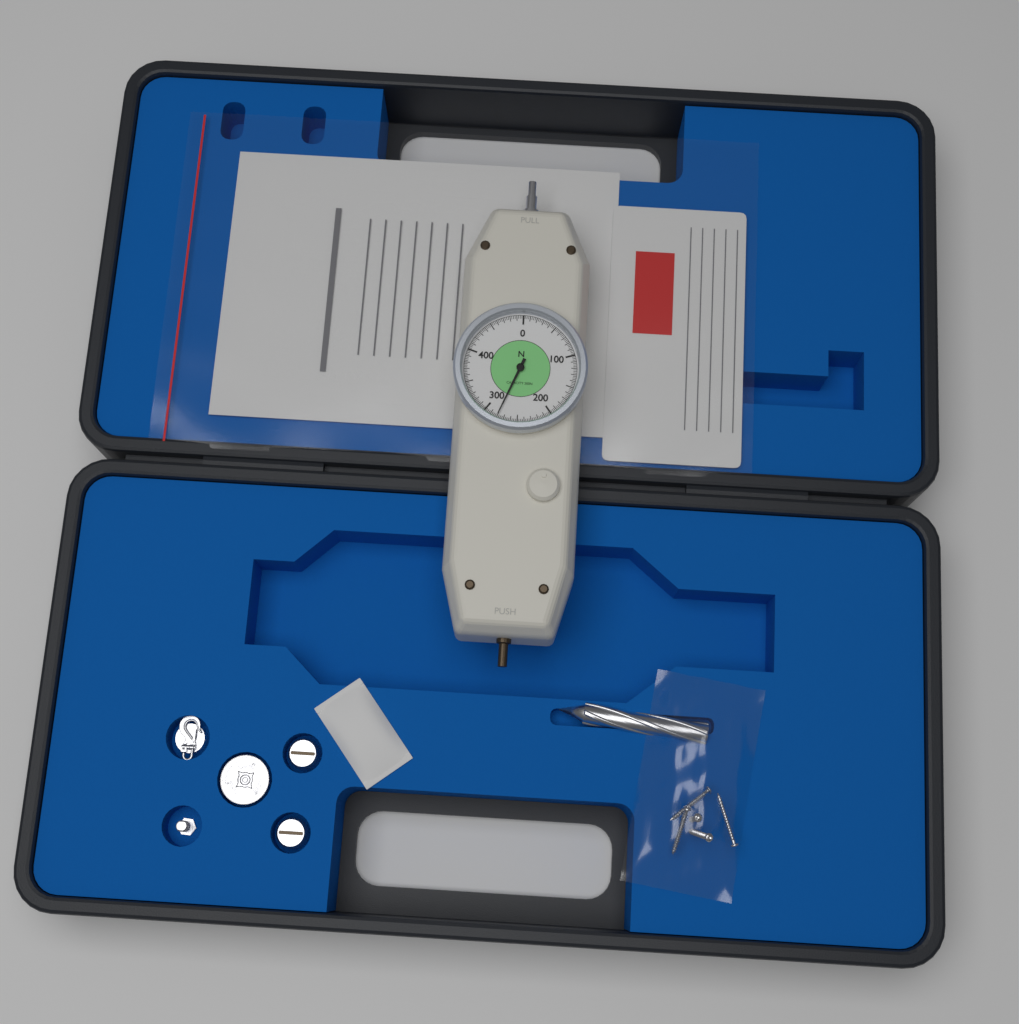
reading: 280.0 N
